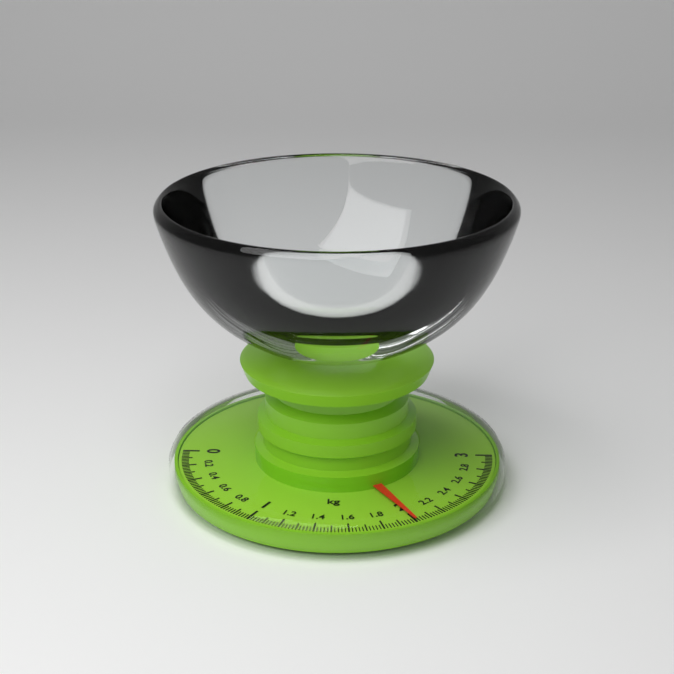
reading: 2.00 kg
